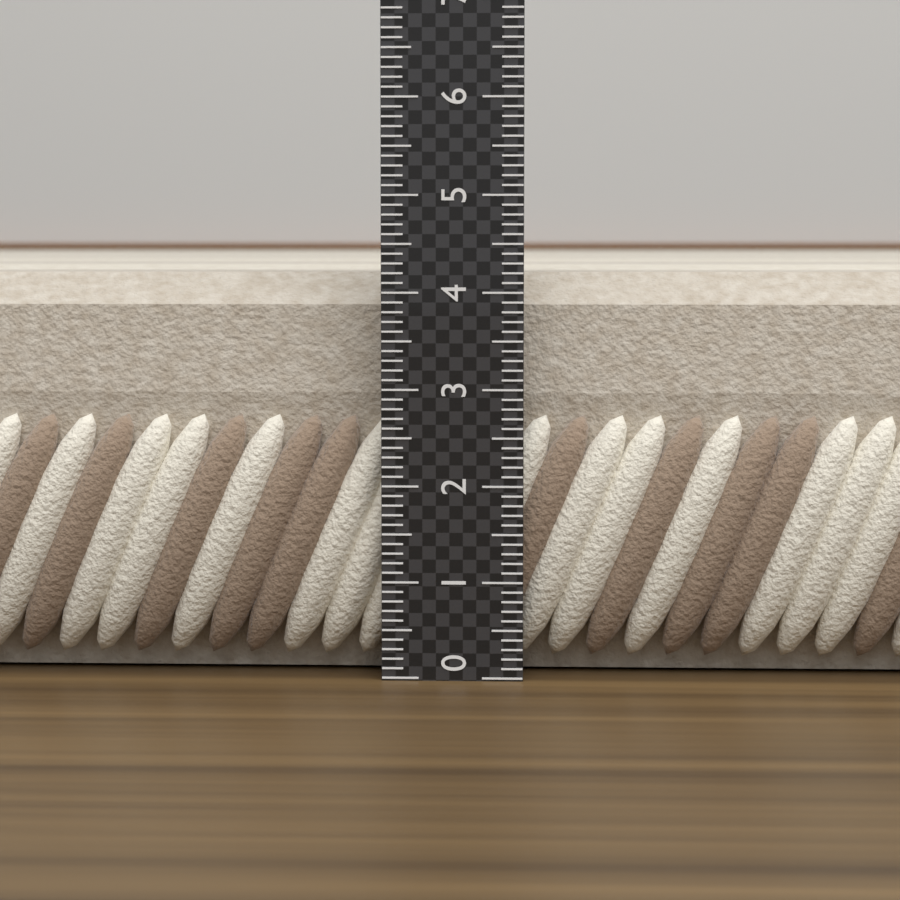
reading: 4.2 (no unit)
